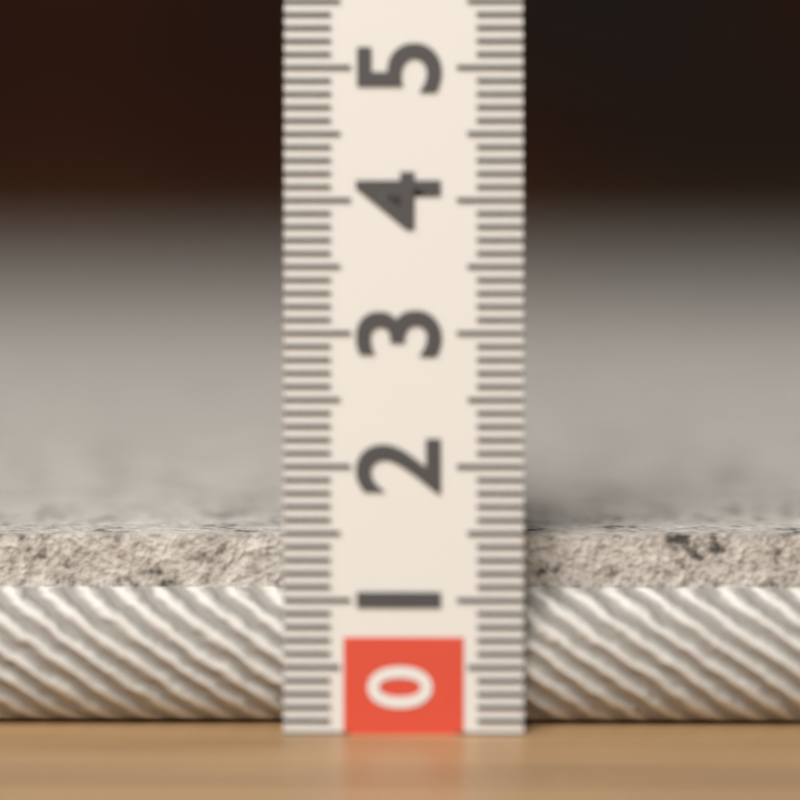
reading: 1.5 (no unit)
